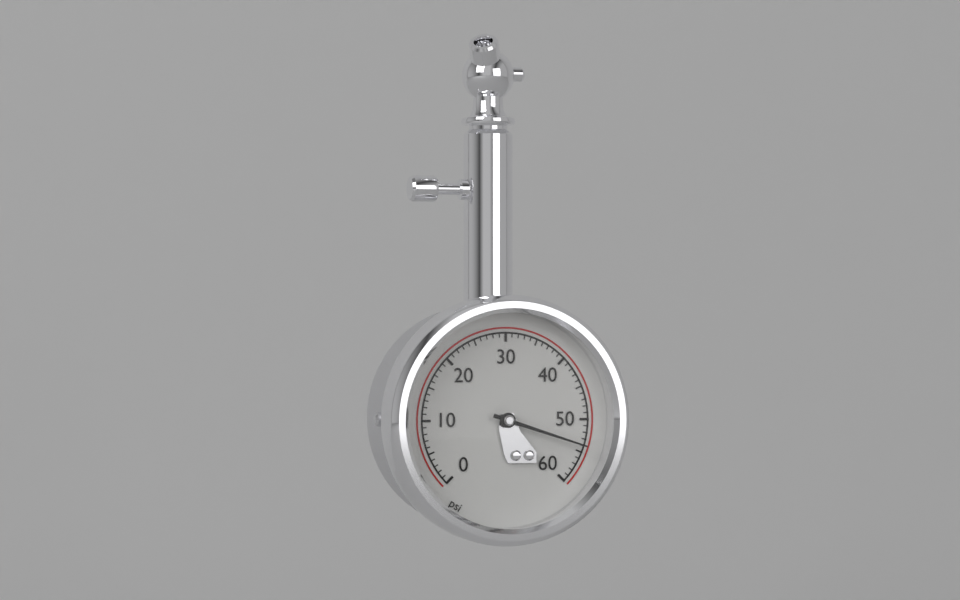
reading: 54 psi
